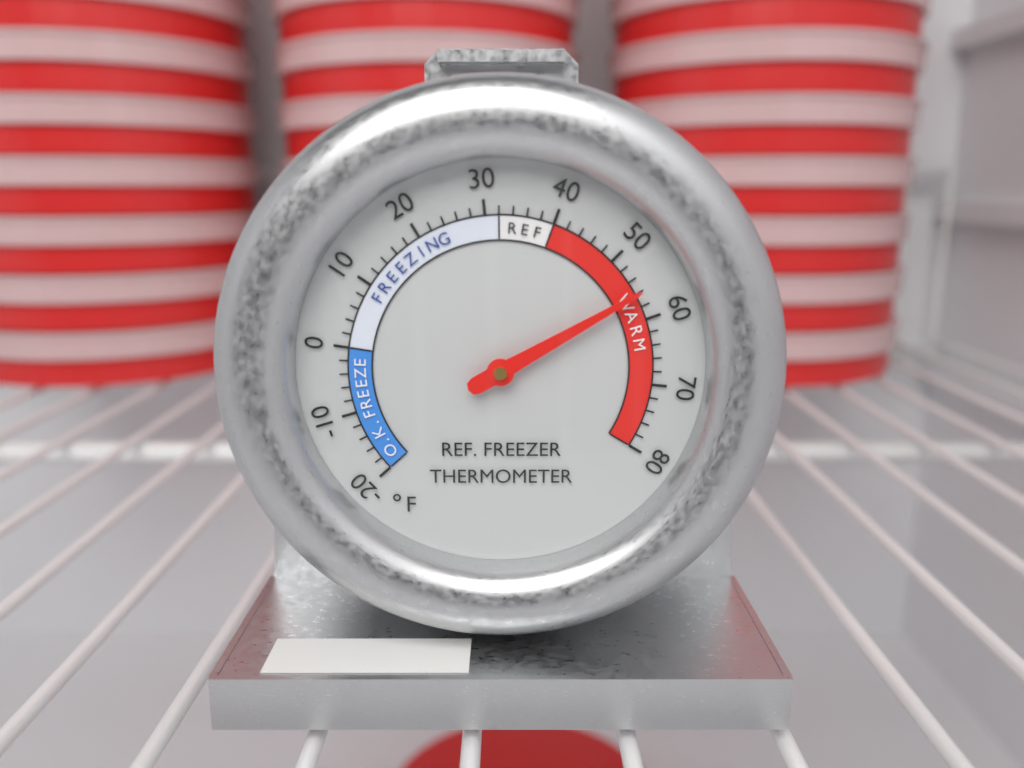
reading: 56 °F
